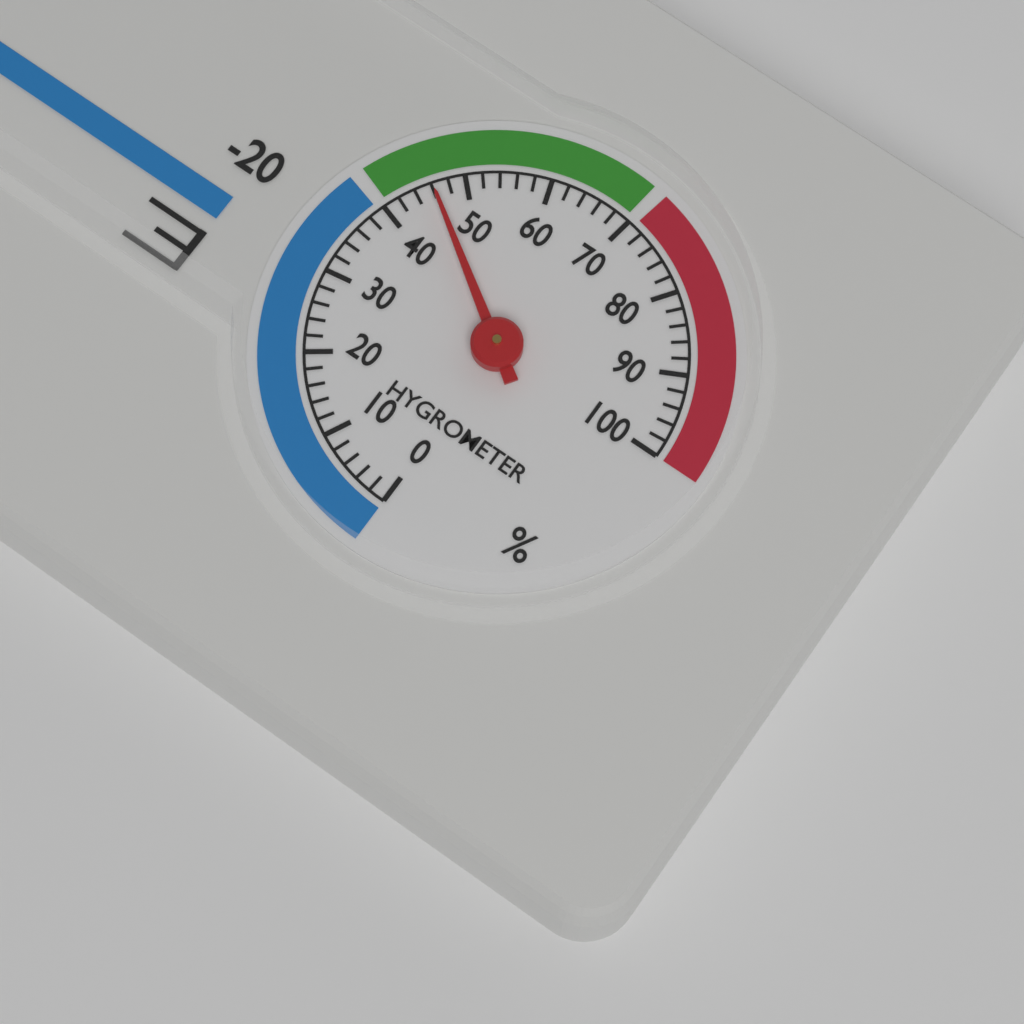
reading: 46 %
